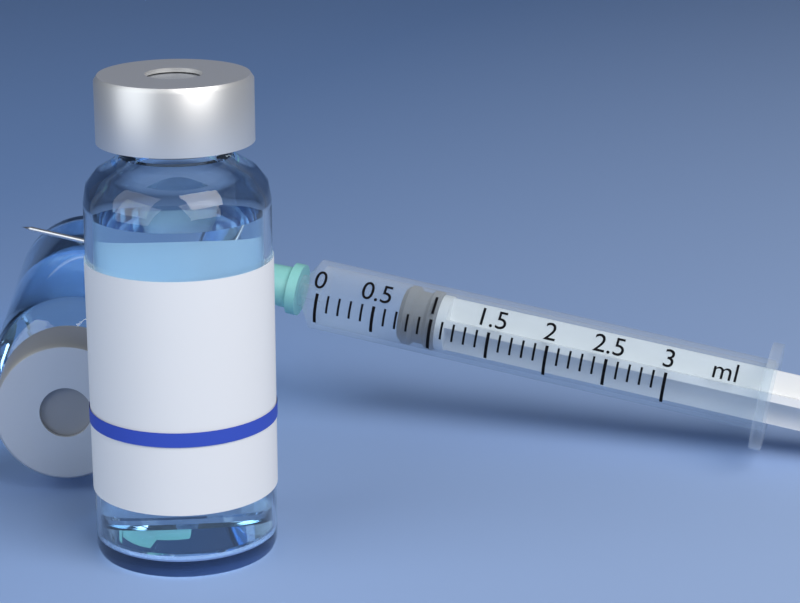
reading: 0.7 ml
